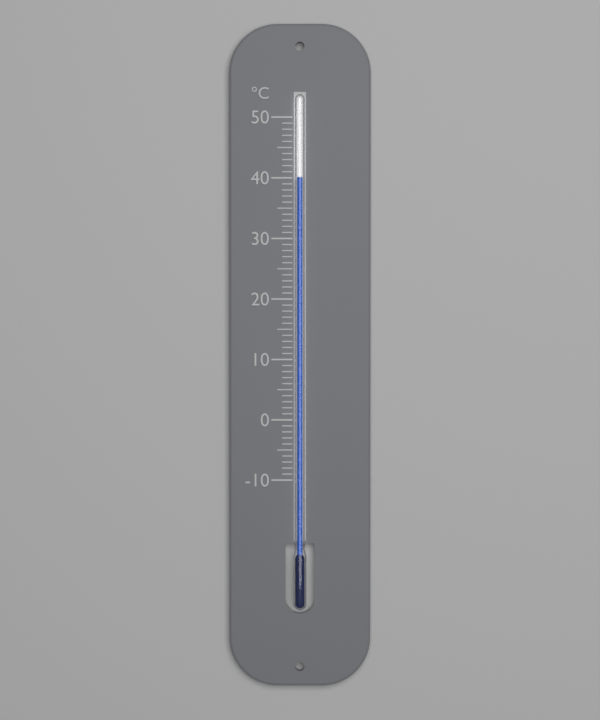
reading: 40 °C
